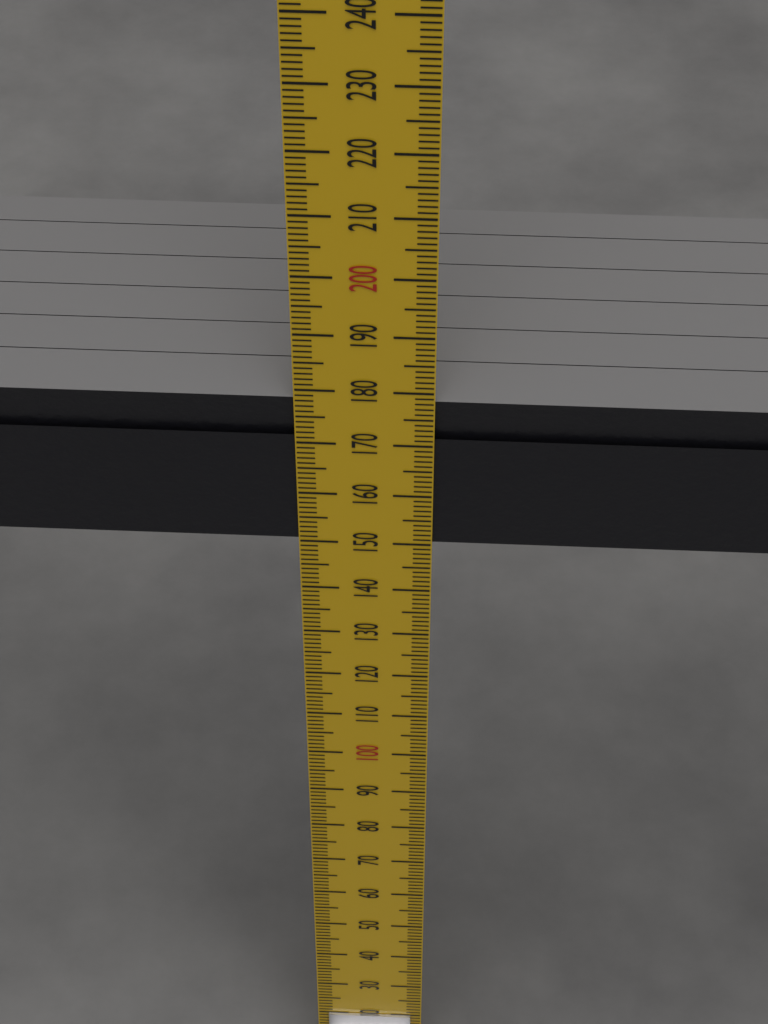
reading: 178 mm
